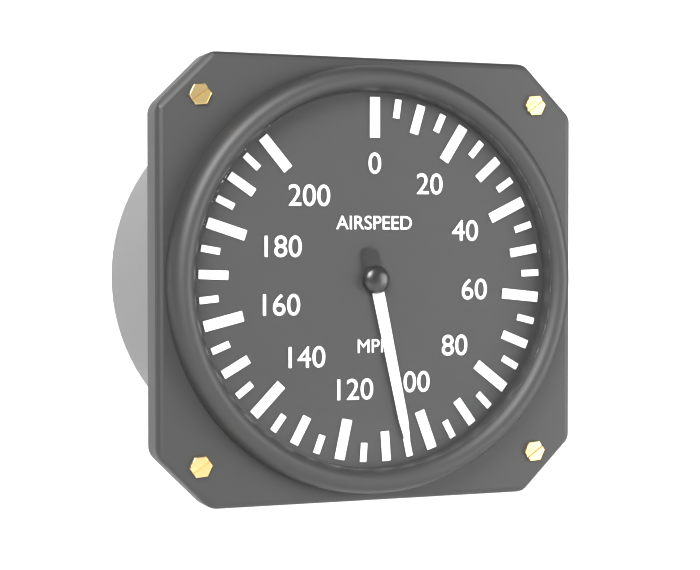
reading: 105 mph
